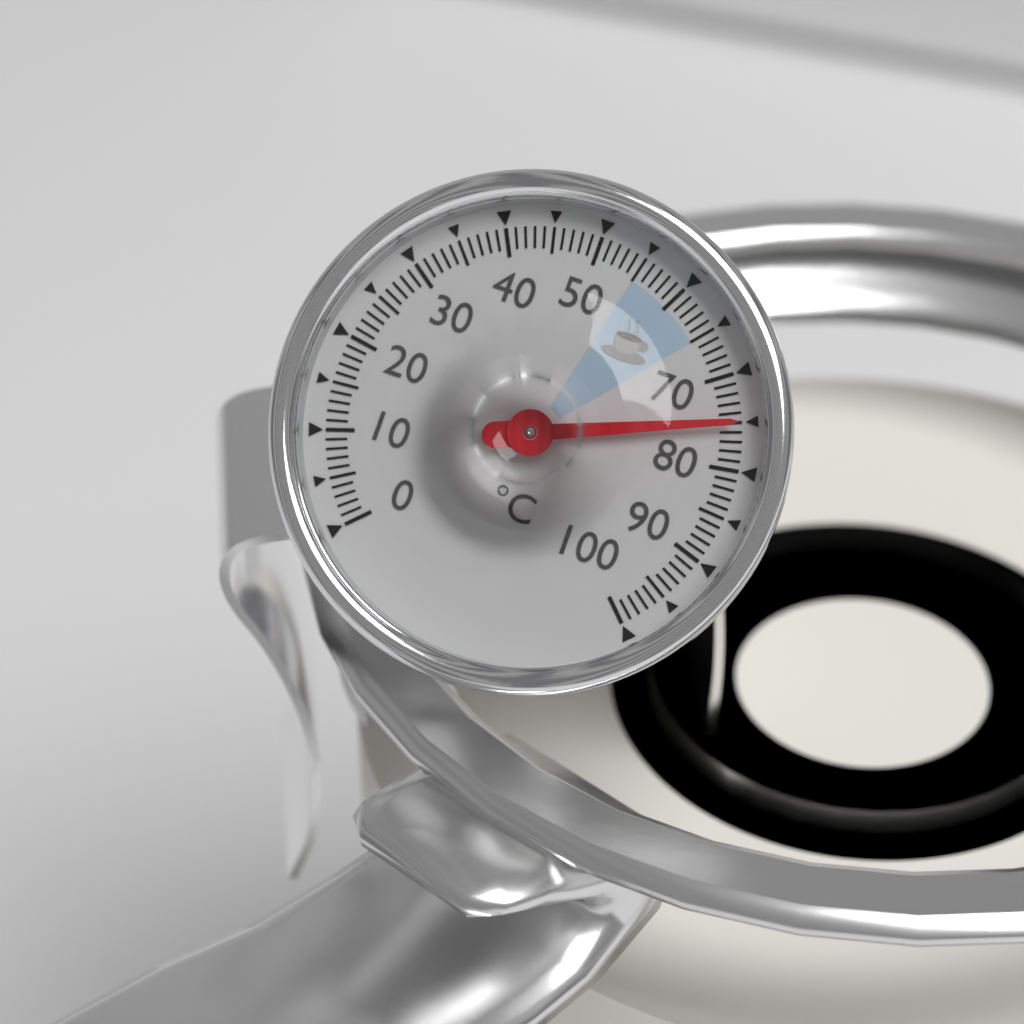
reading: 75 °C
